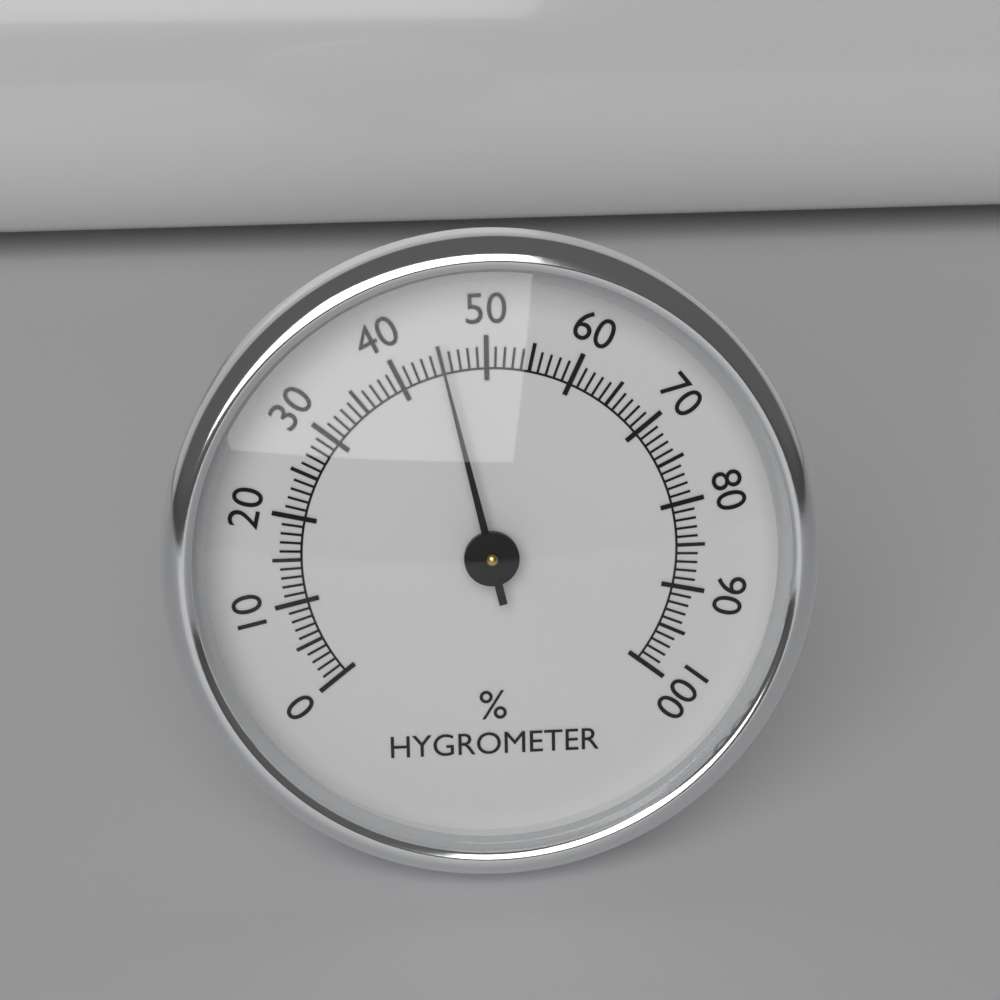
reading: 45 %
